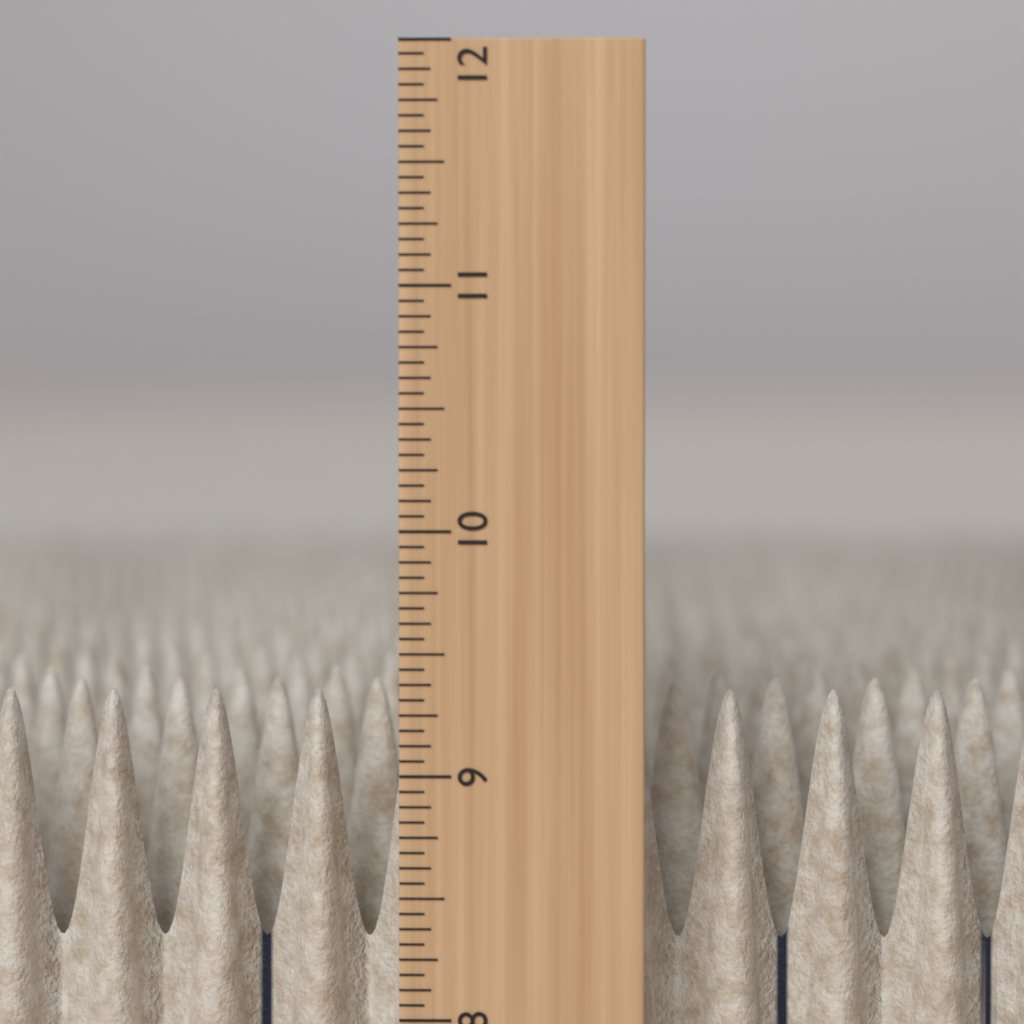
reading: 9.3125 in
